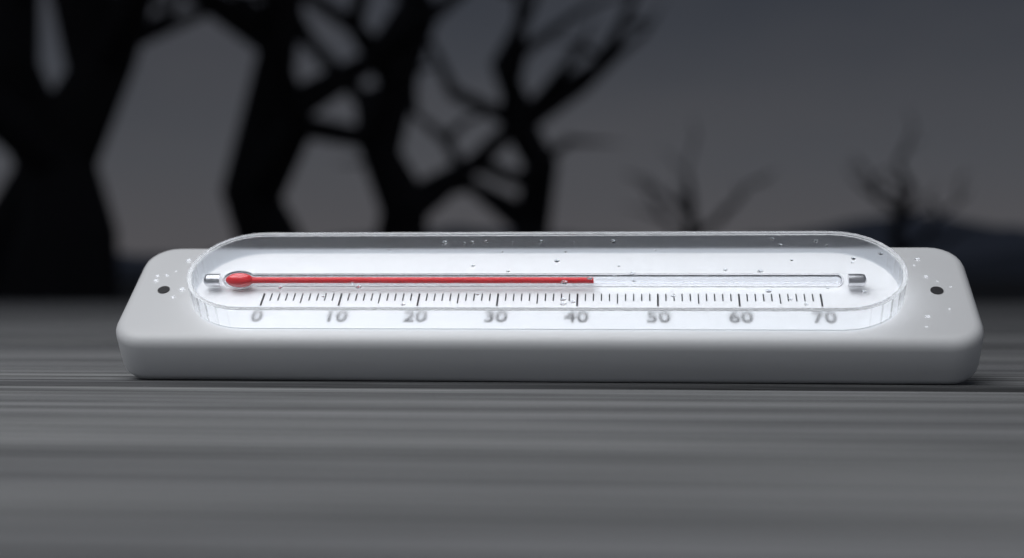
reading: 42 (no unit)
